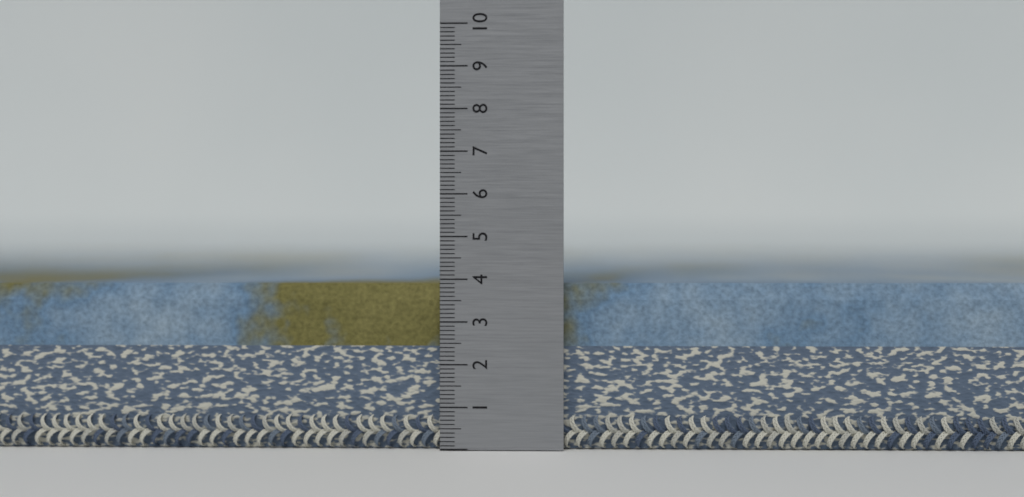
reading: 3.9 (no unit)
